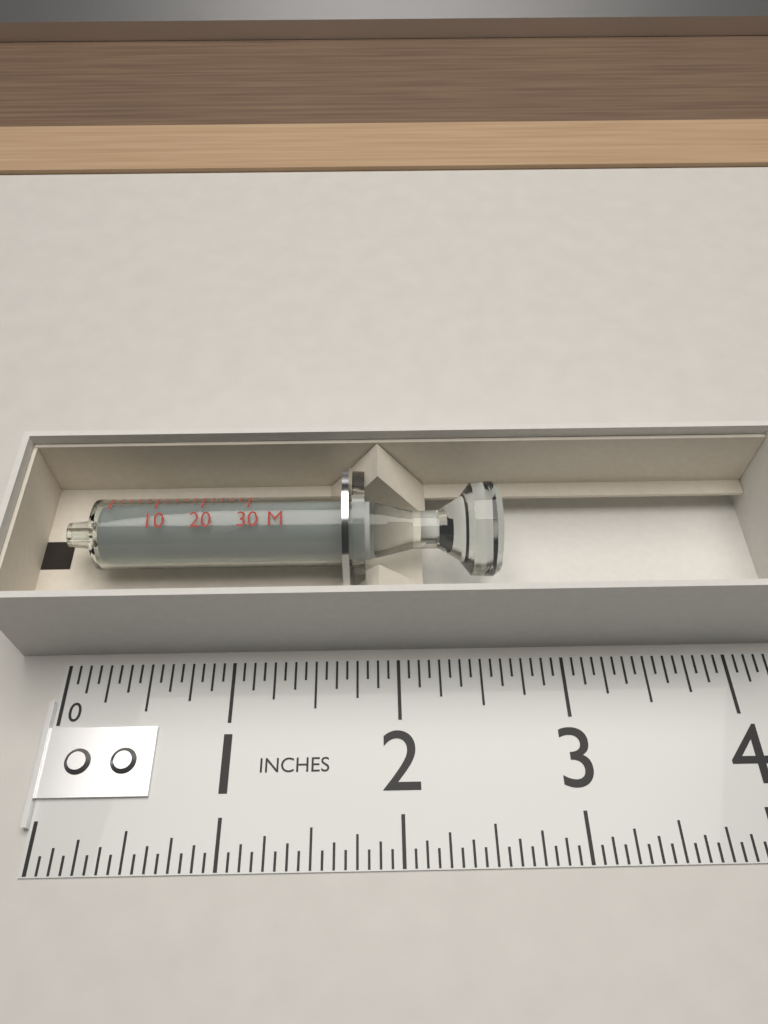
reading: 2.6250 in
